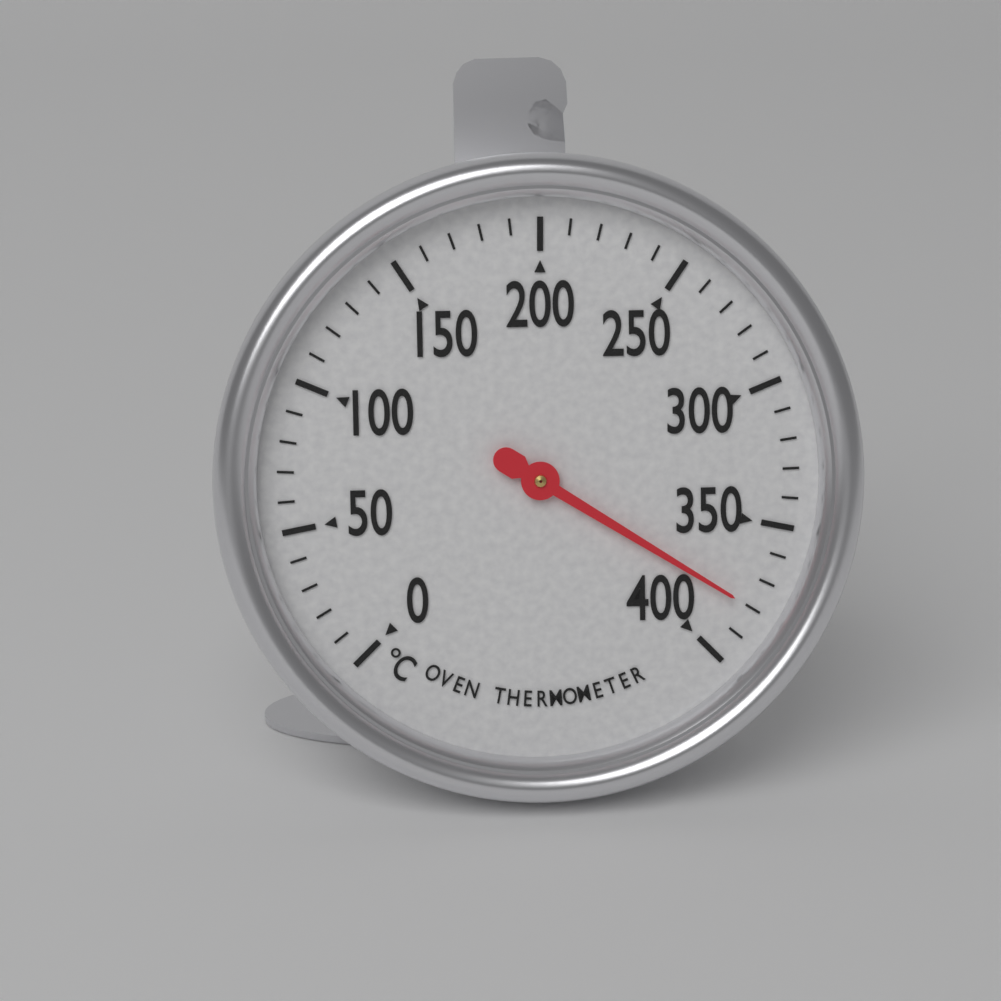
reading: 380 °C
